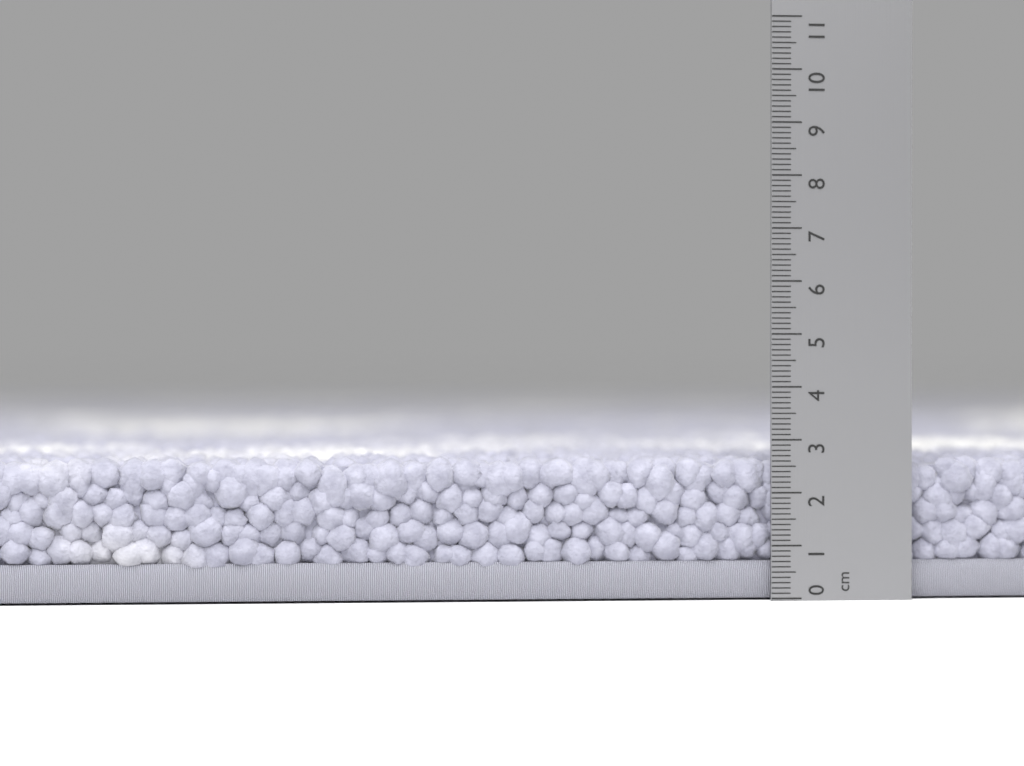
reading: 2.7 cm
